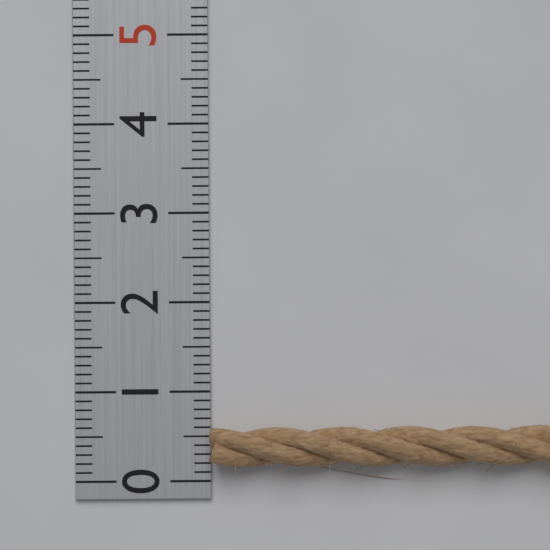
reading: 0.6 (no unit)
